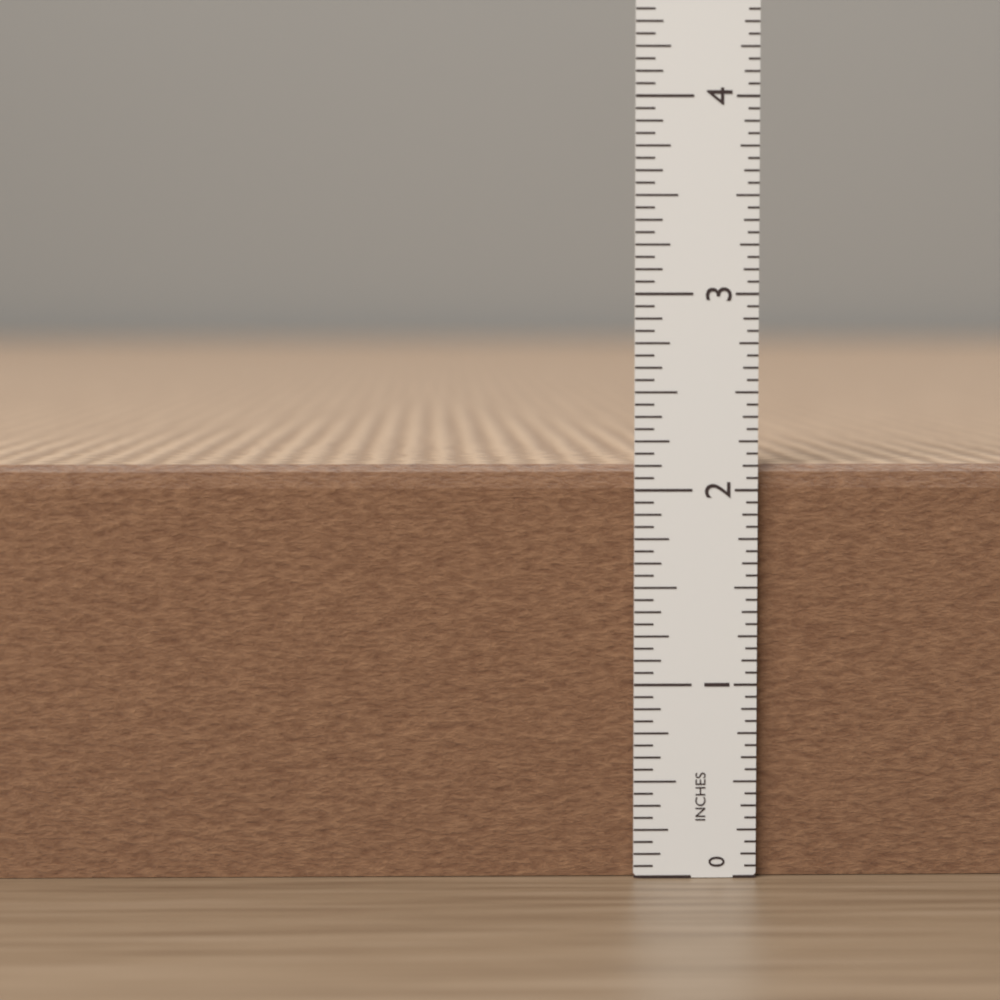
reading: 2.1250 in
